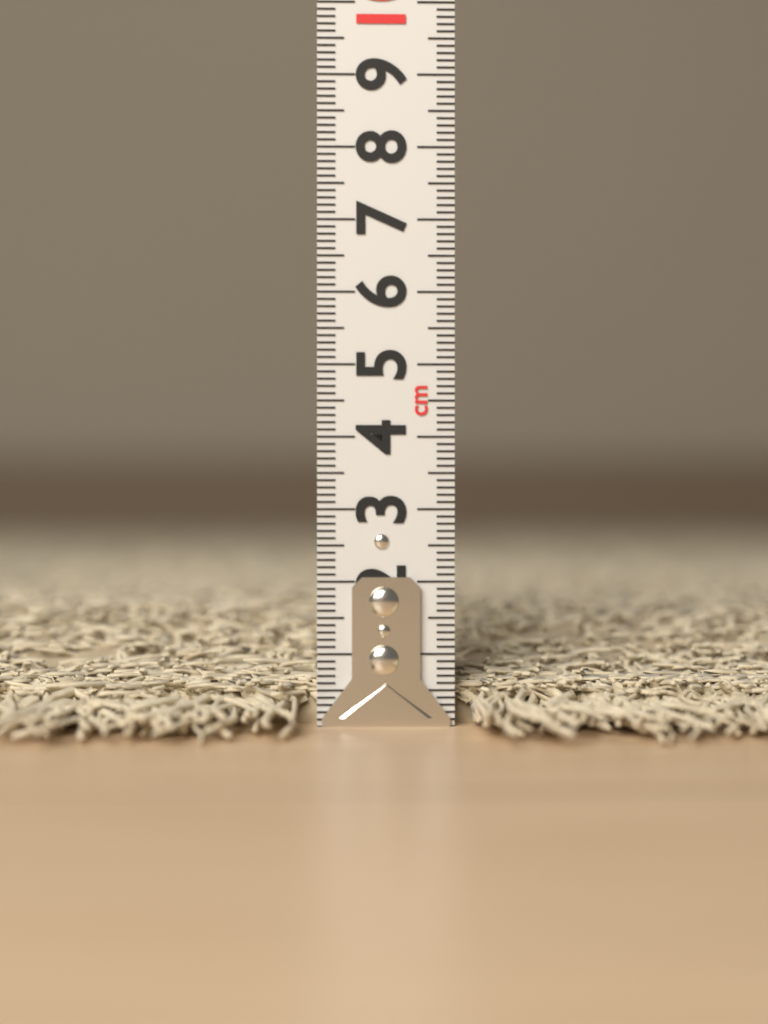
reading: 1.6 cm
